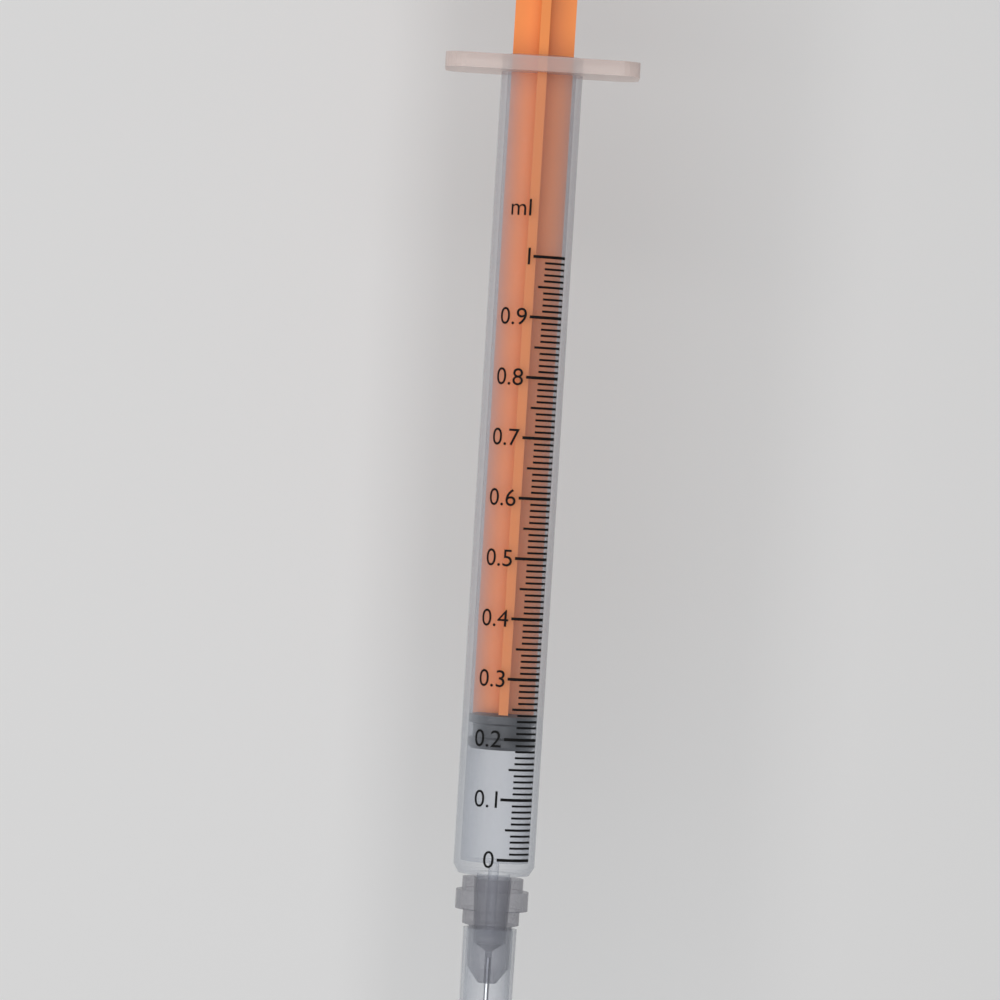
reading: 0.18 ml
